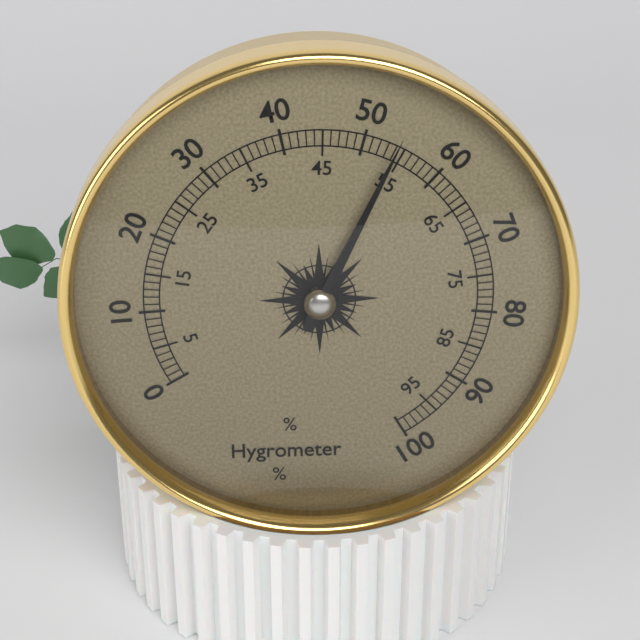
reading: 54 %
